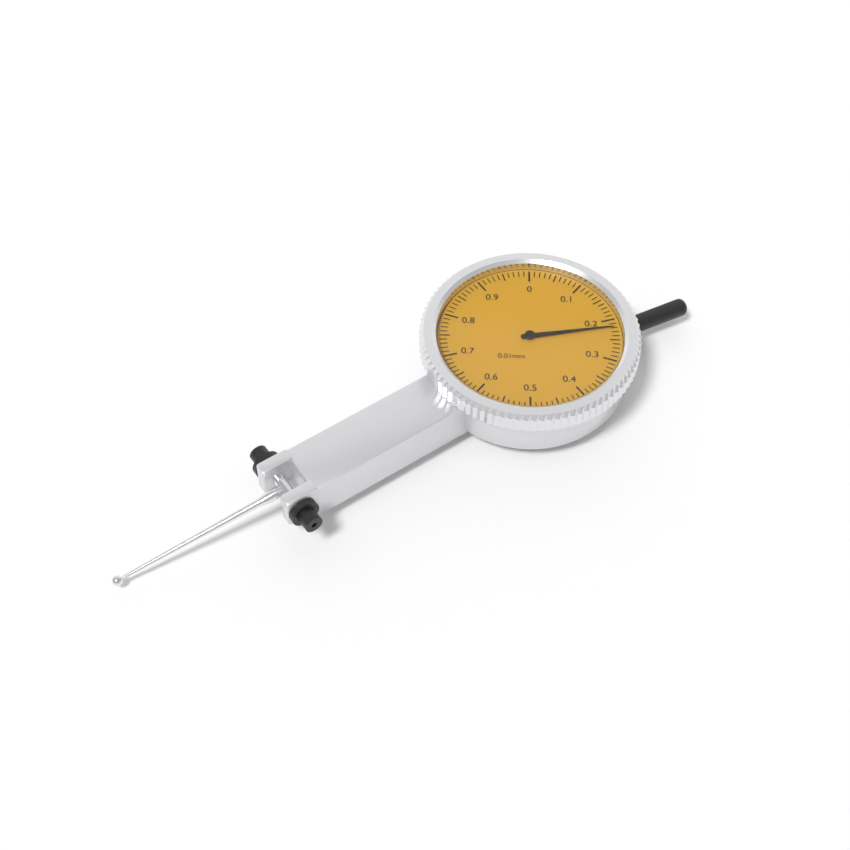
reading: 0.22 mm
